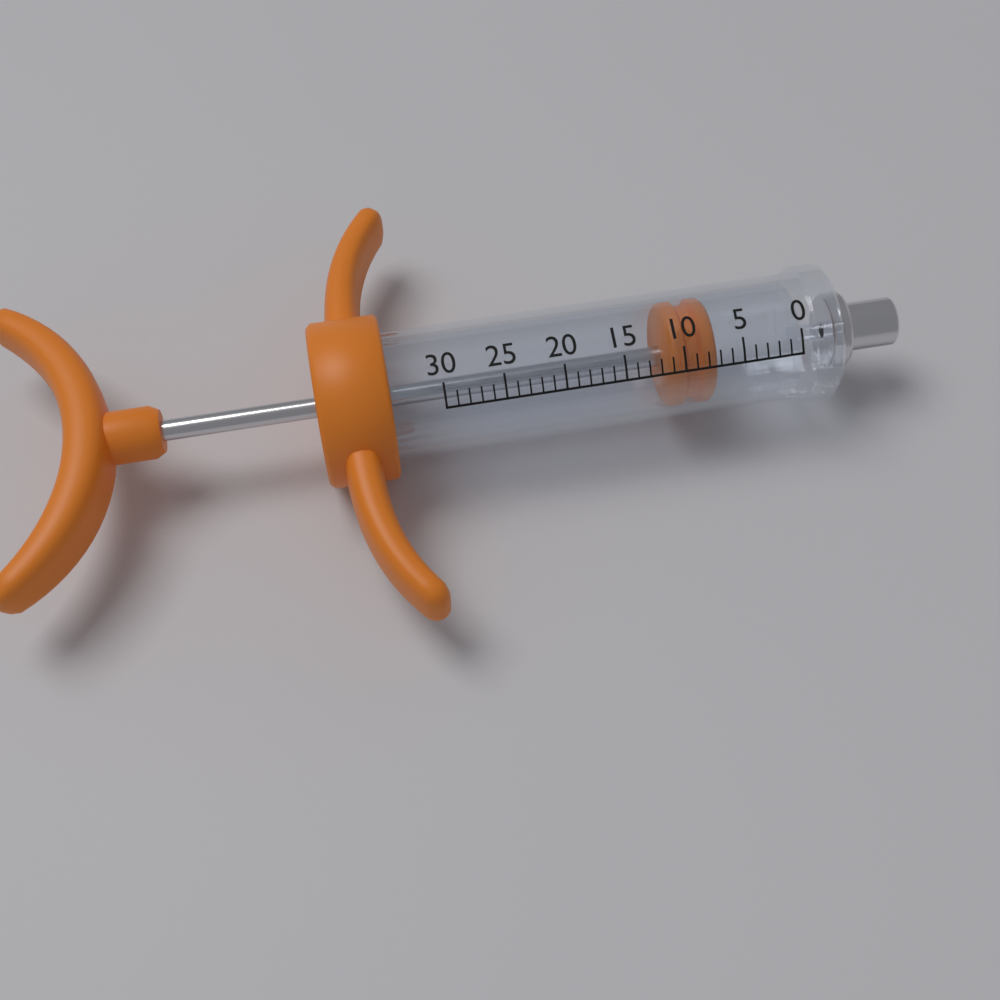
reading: 7 (no unit)
